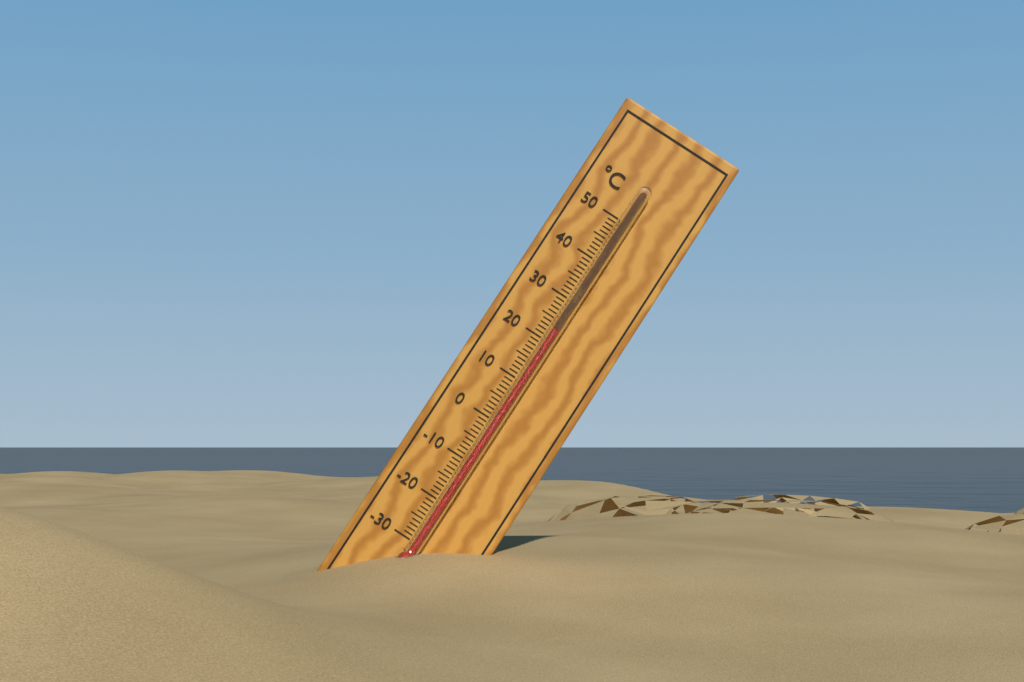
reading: 23 °C
